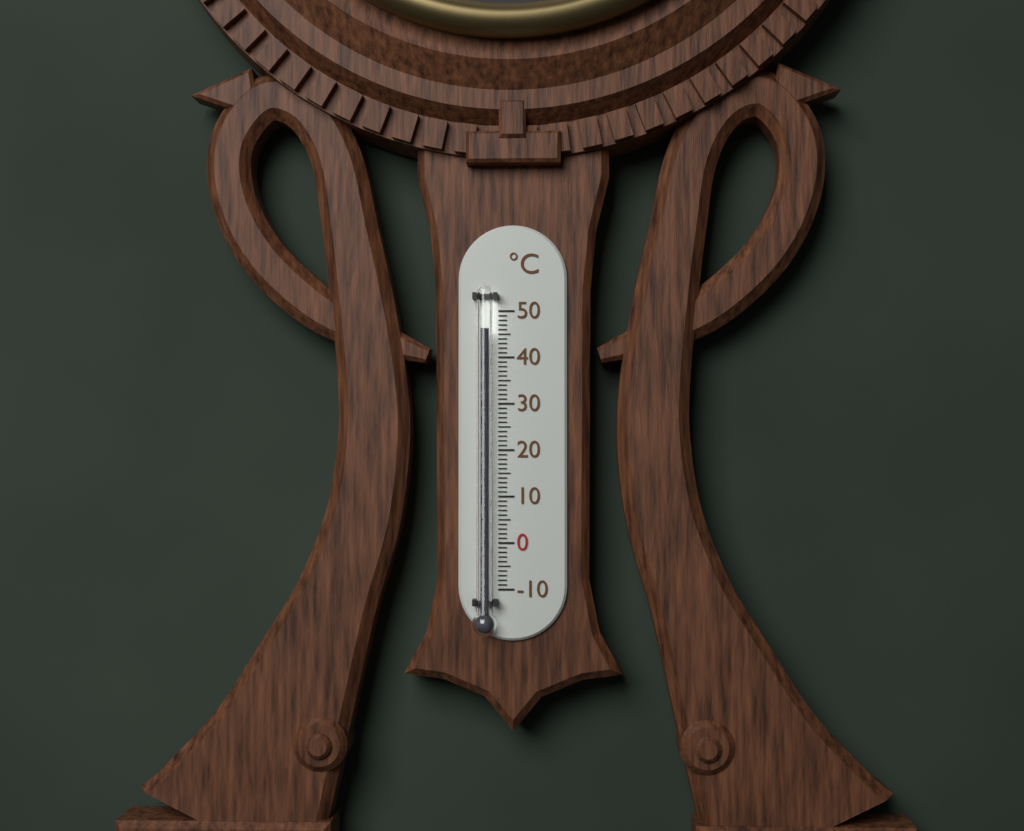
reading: 46 °C
